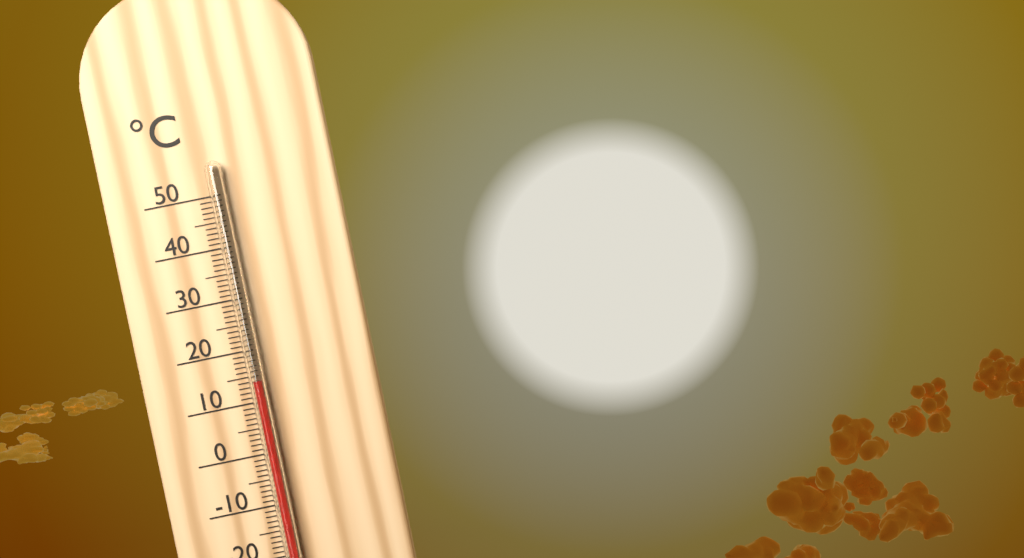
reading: 14 °C
